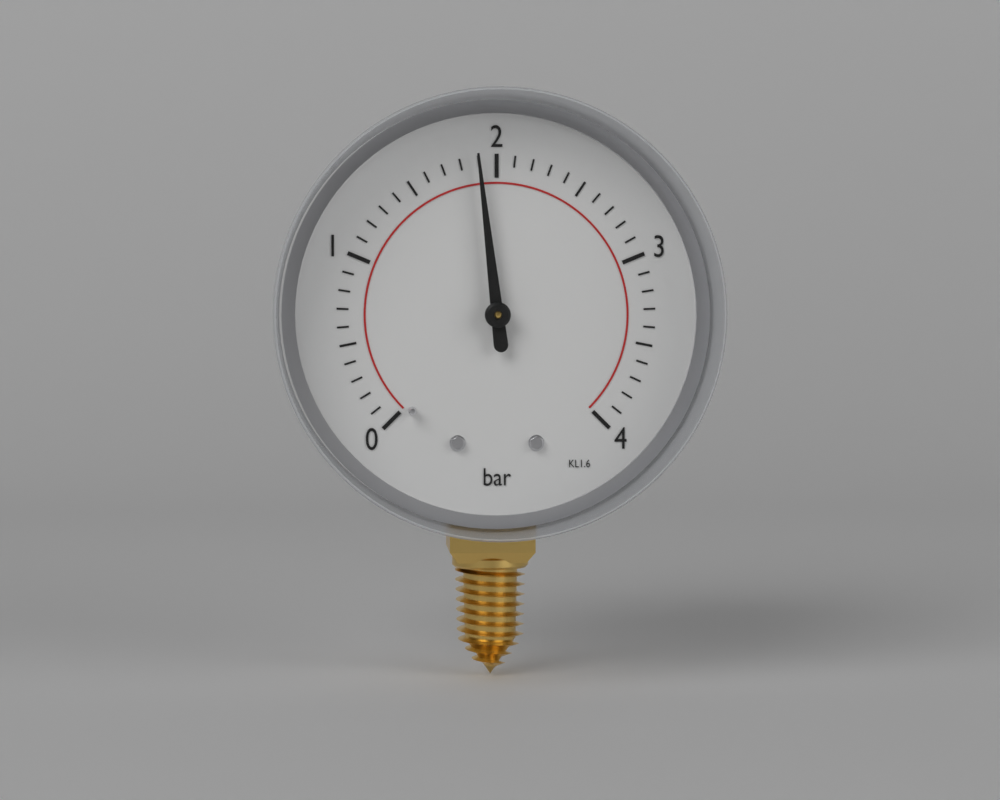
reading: 1.9 bar
